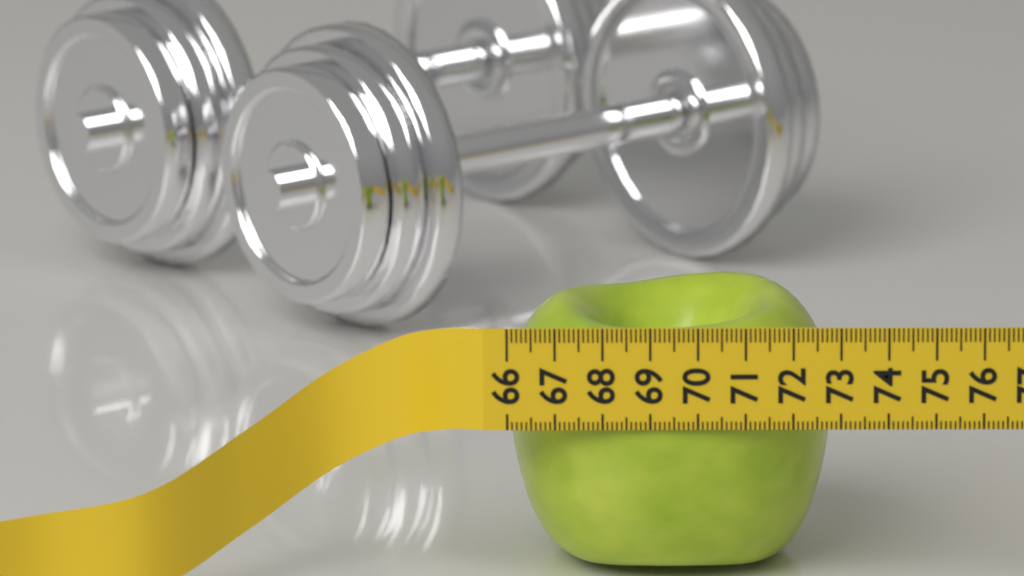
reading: 72.9 (no unit)
